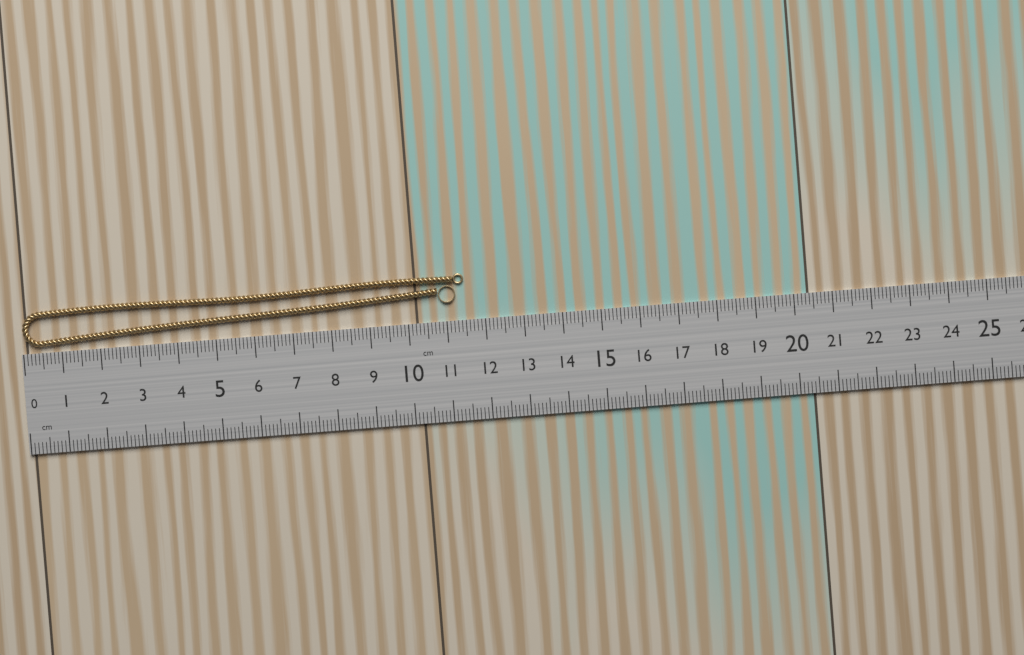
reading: 11.5 cm
